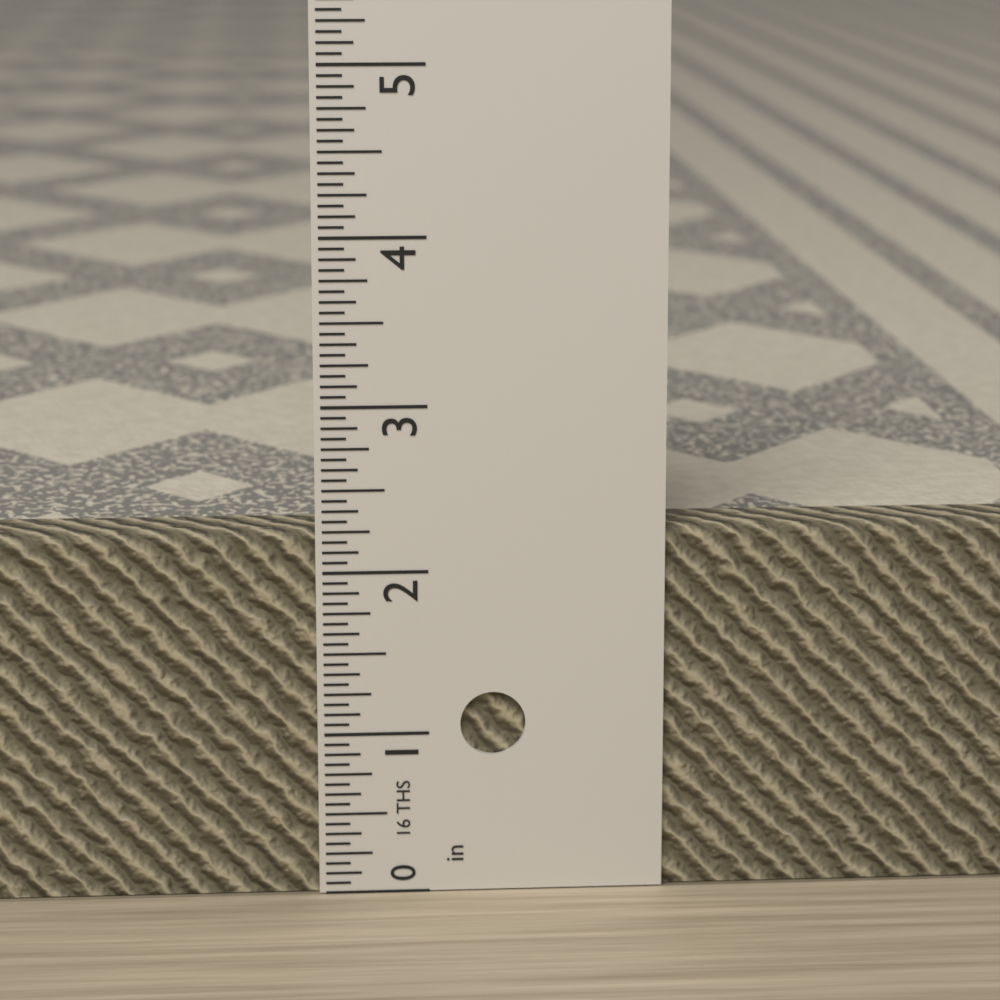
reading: 2.2500 in
